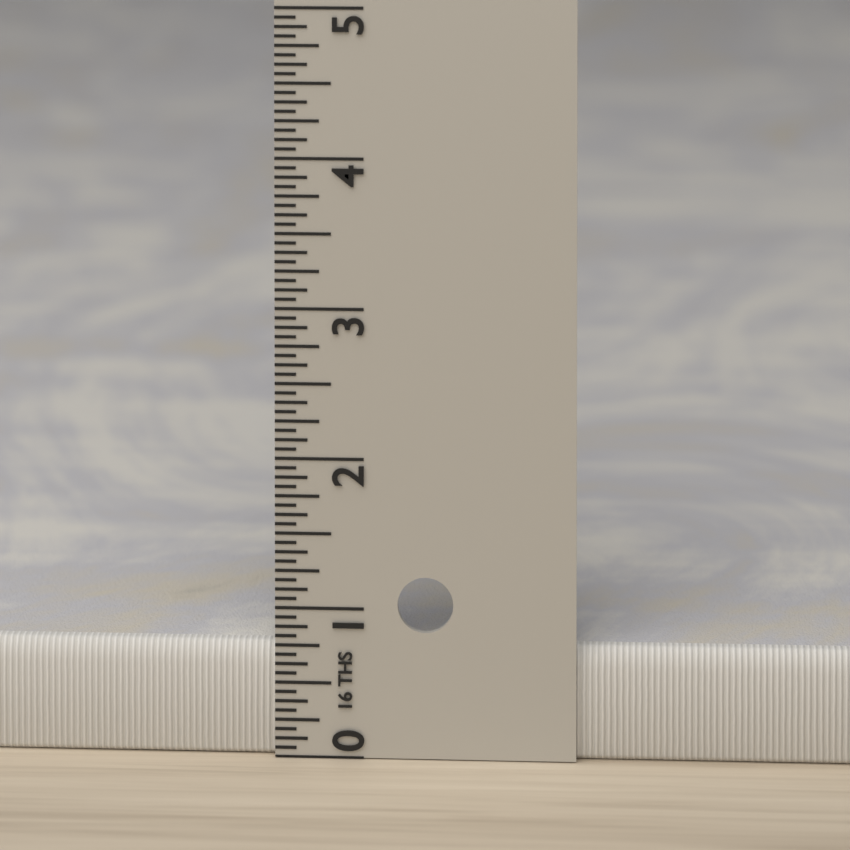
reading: 0.7500 in
